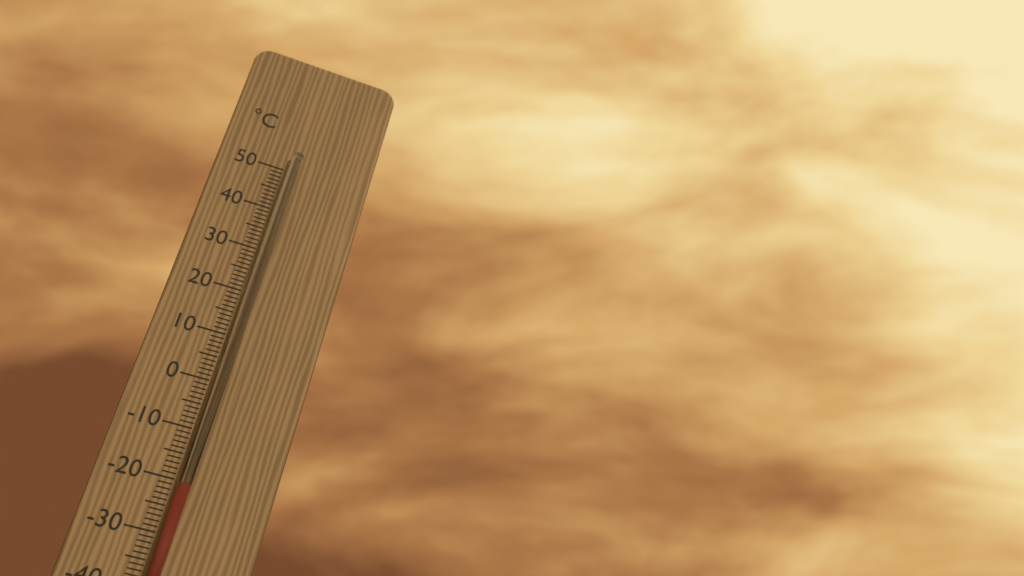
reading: -21 °C
